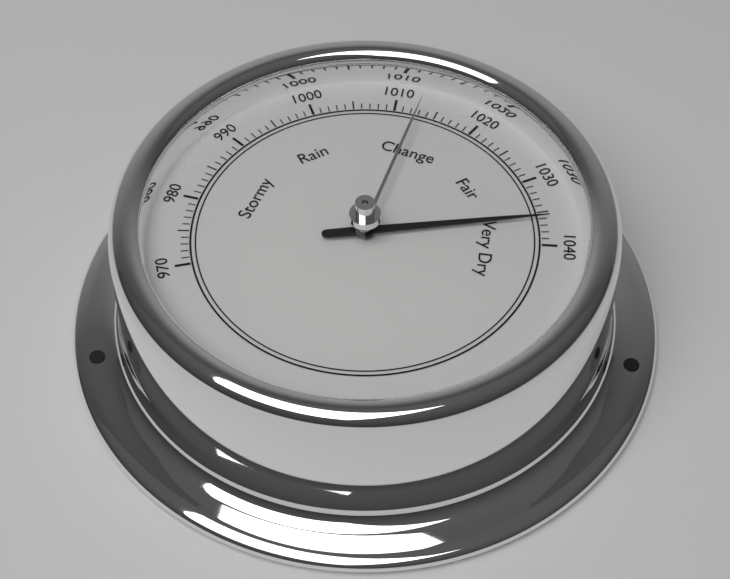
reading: 1036 (no unit)
